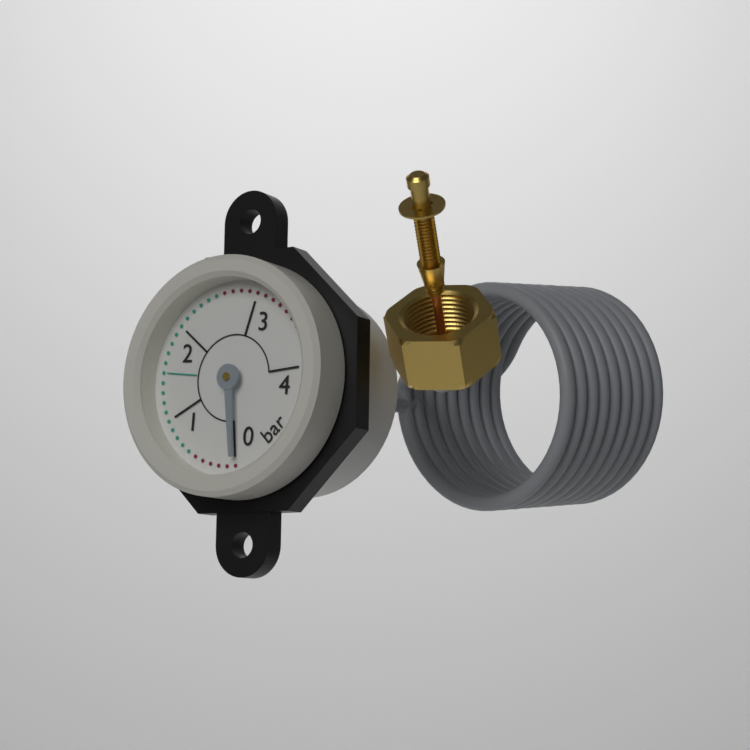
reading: 0.0 bar
